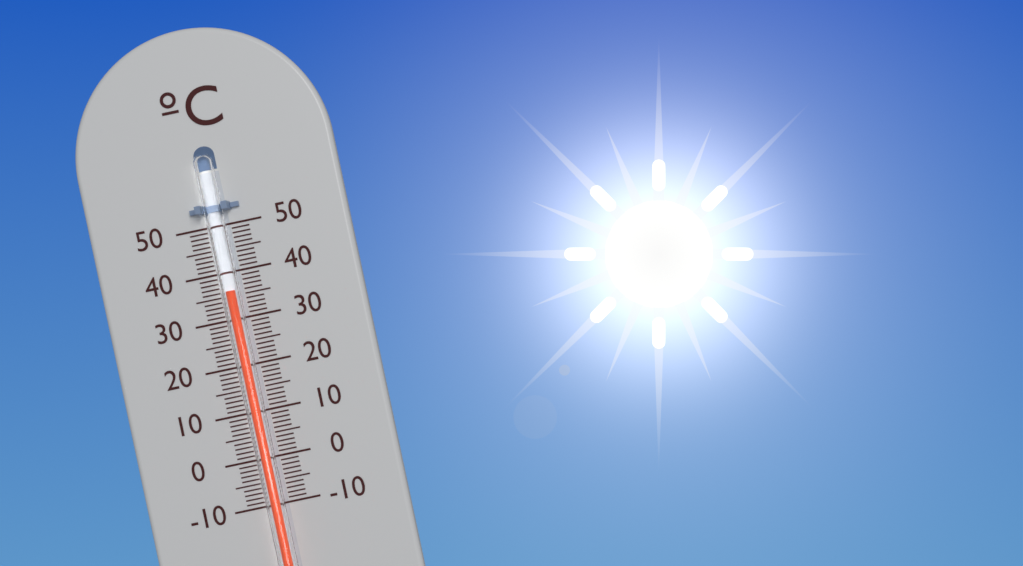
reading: 36 °C
